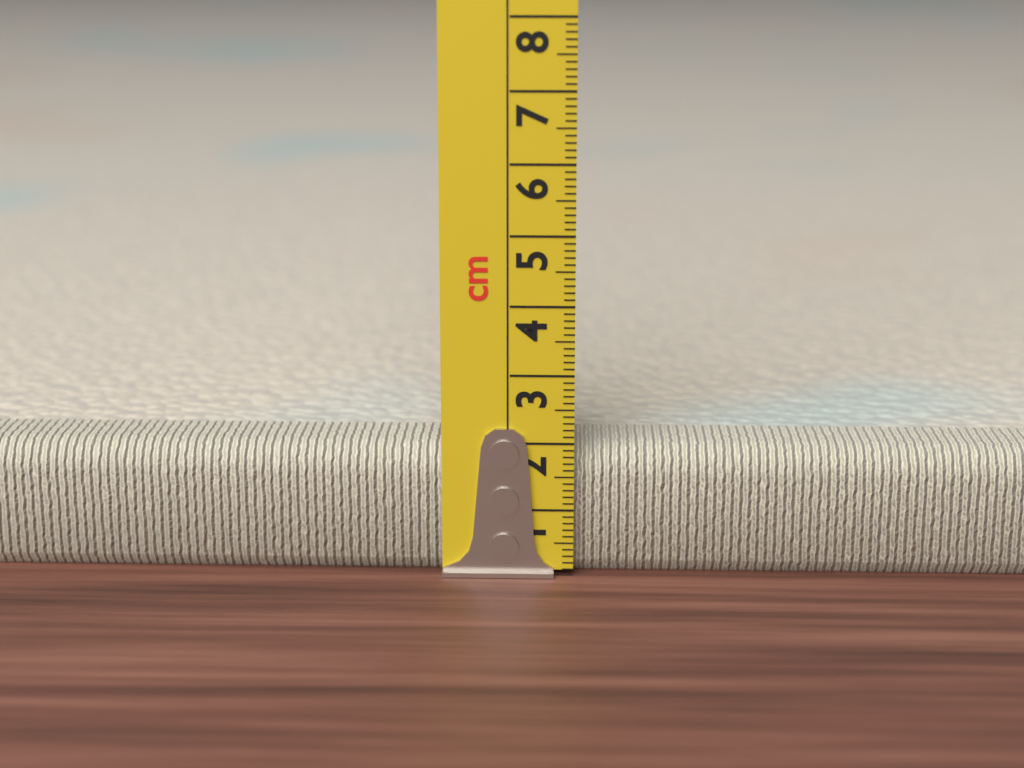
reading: 1.9 cm
